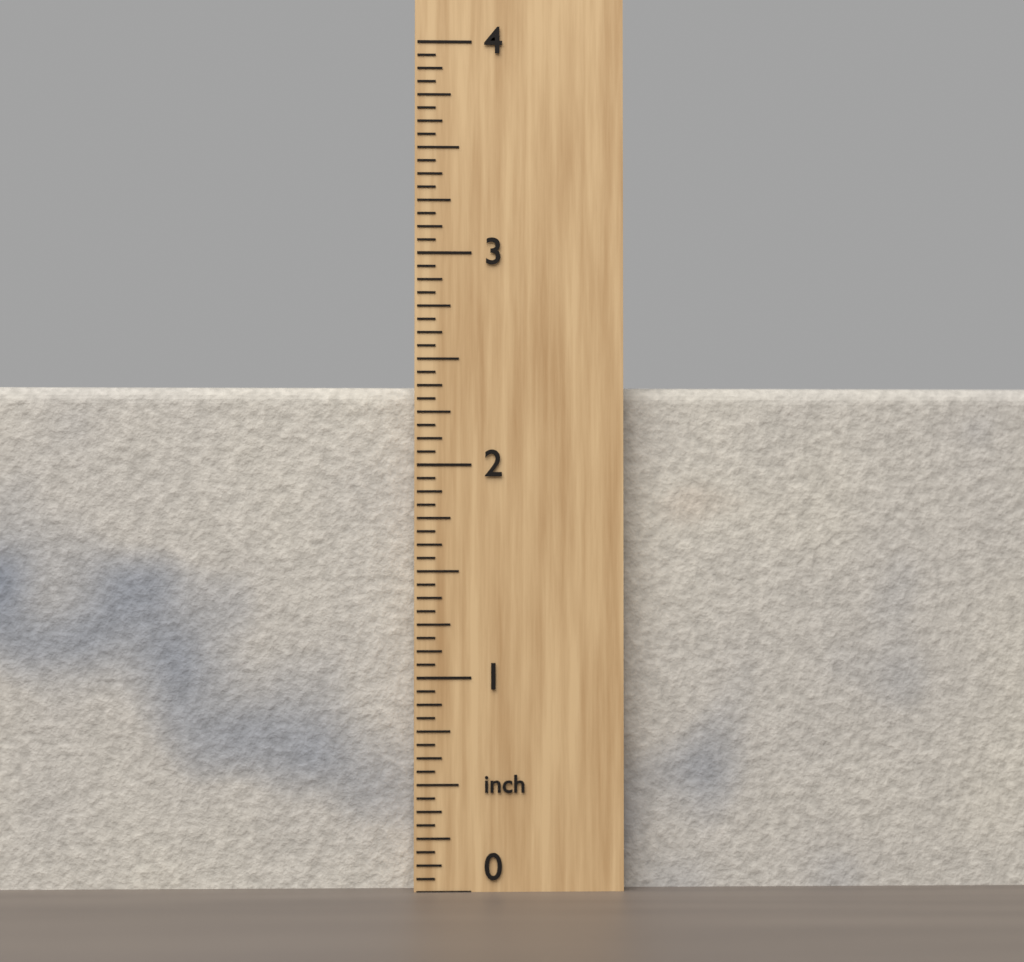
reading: 2.3750 inch
